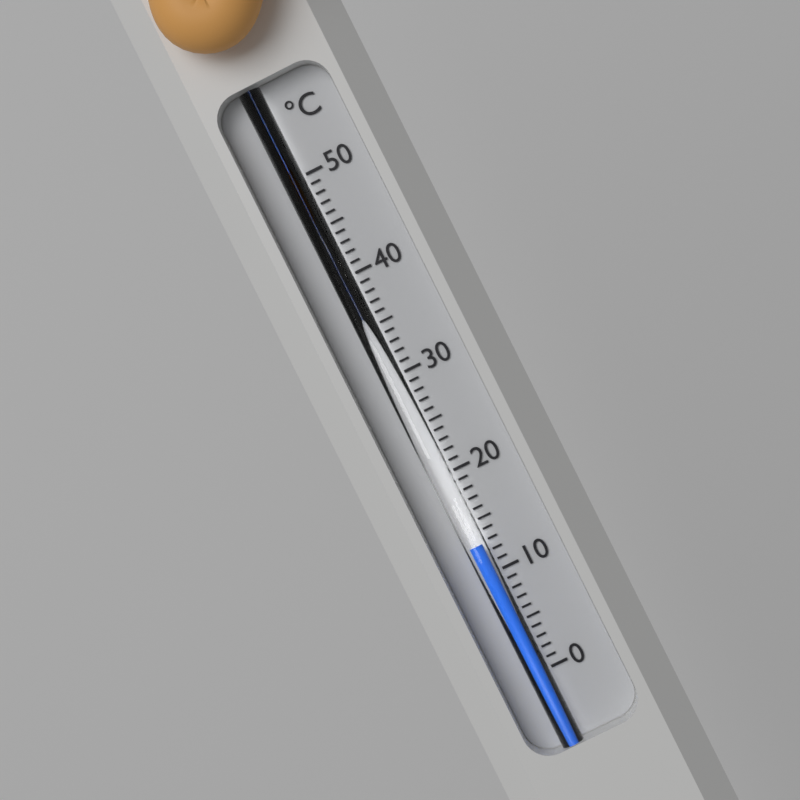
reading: 13 °C
